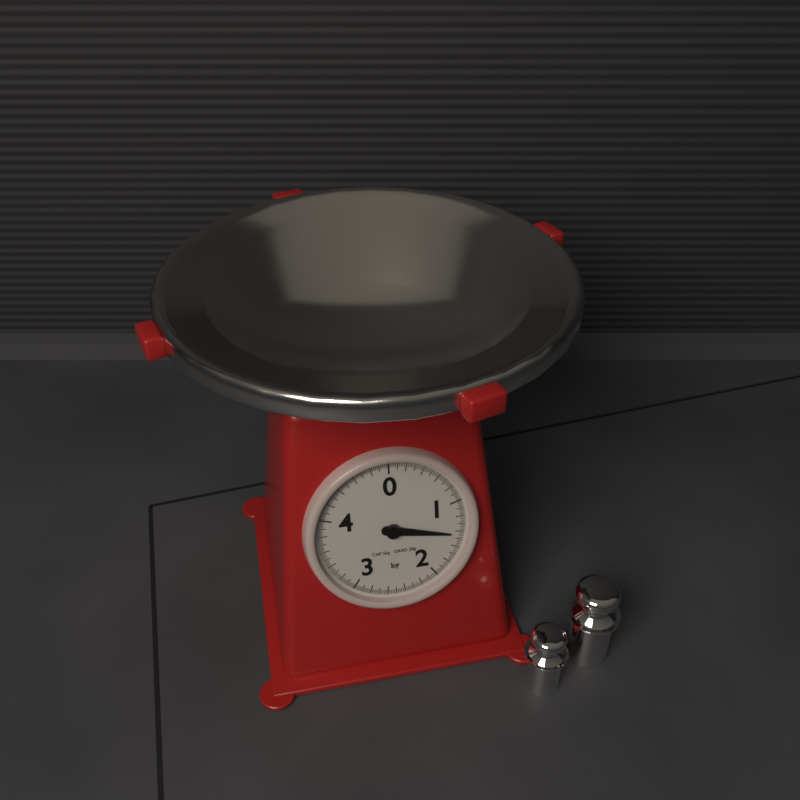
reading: 1.44 kg
